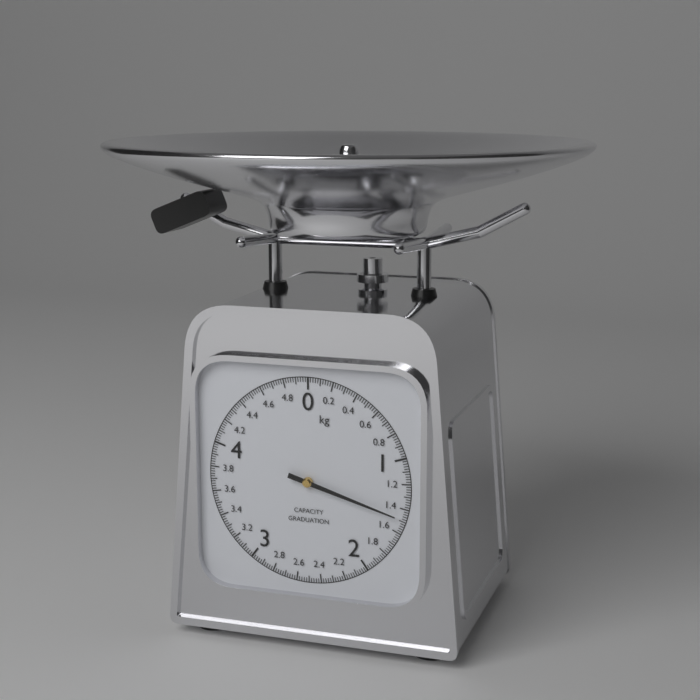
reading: 1.48 kg
